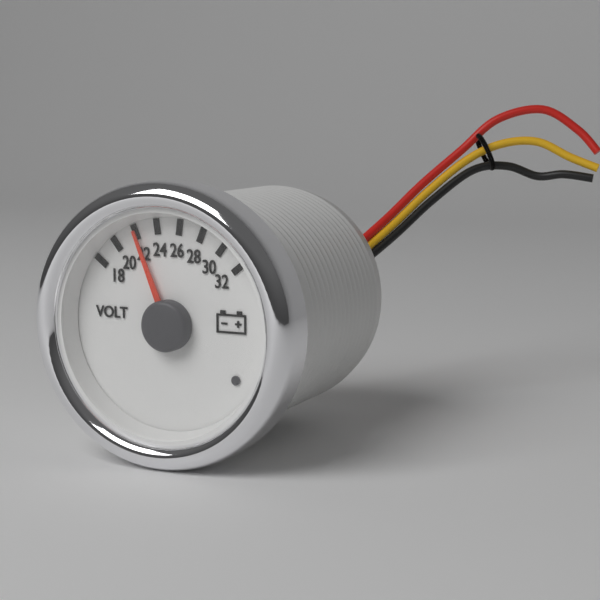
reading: 22 V
